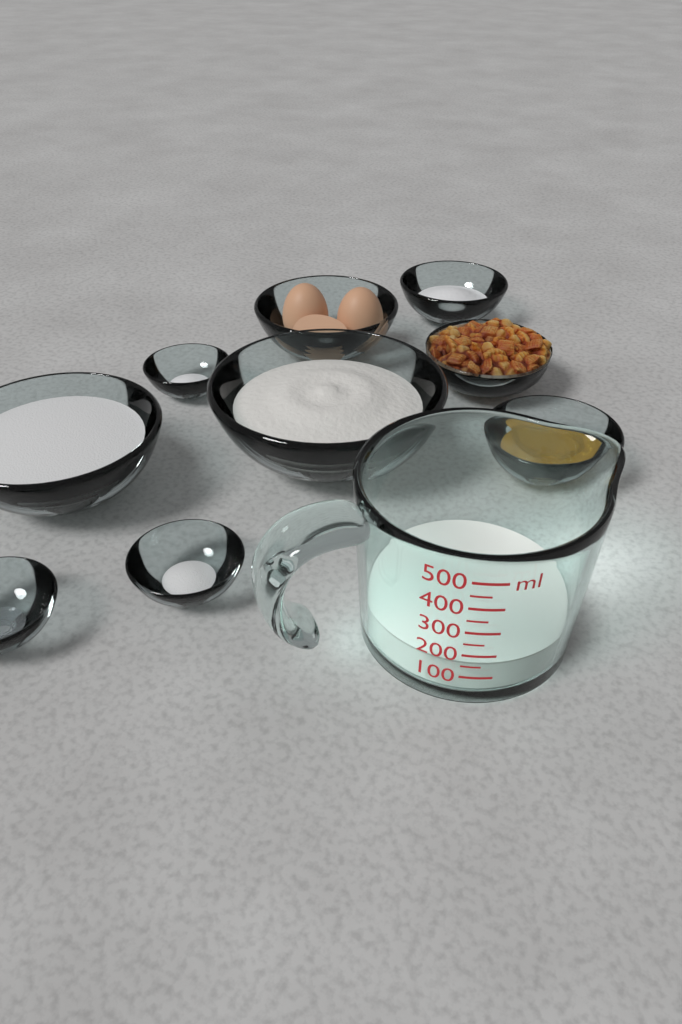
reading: 150 ml
